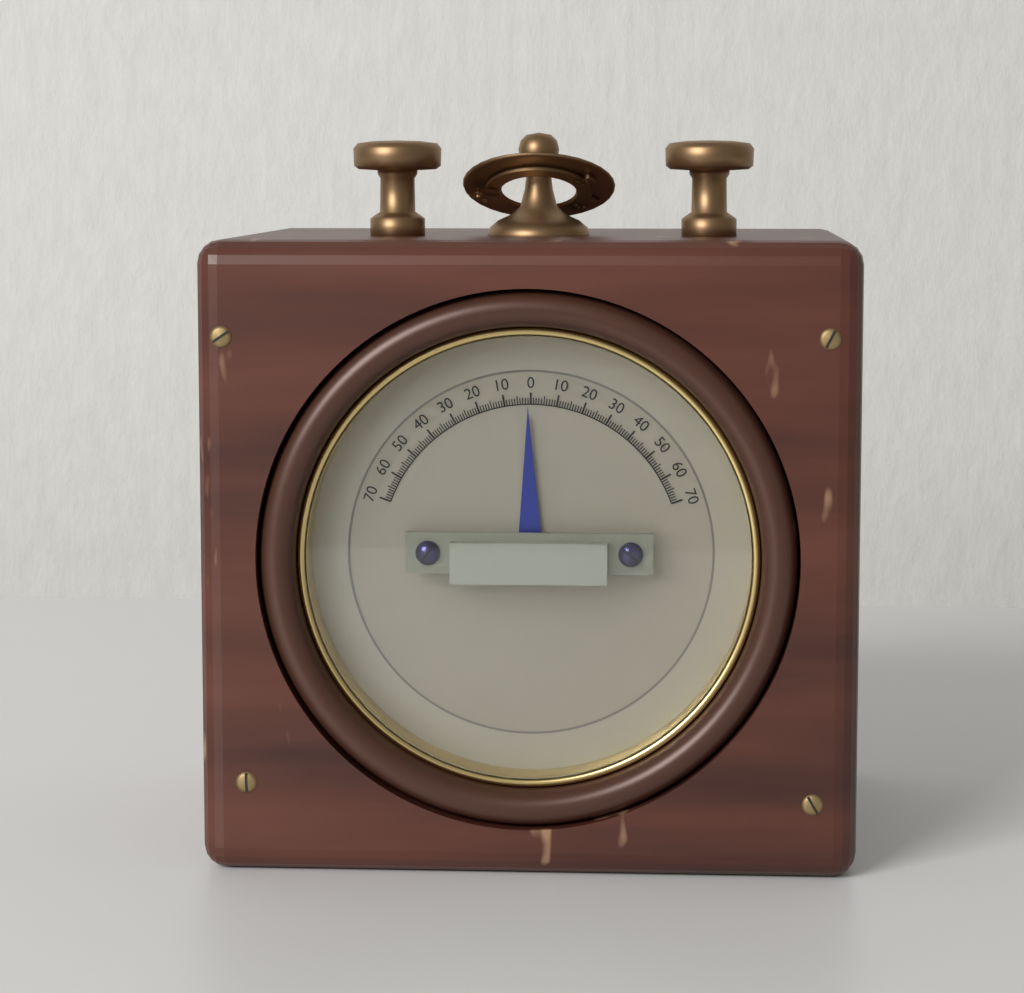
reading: -1 (no unit)
